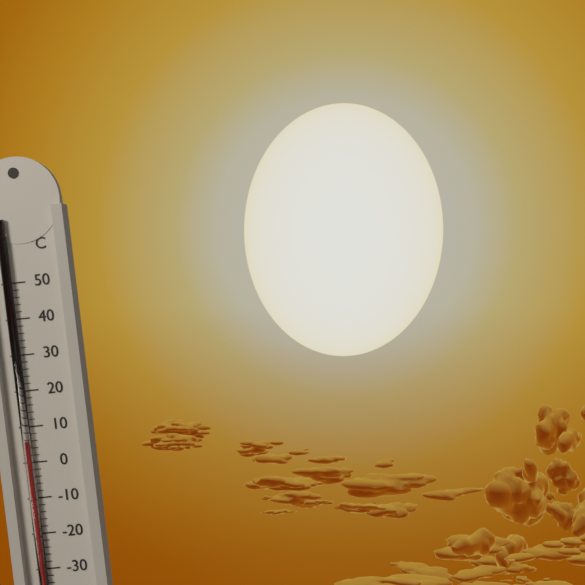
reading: 6 °C
